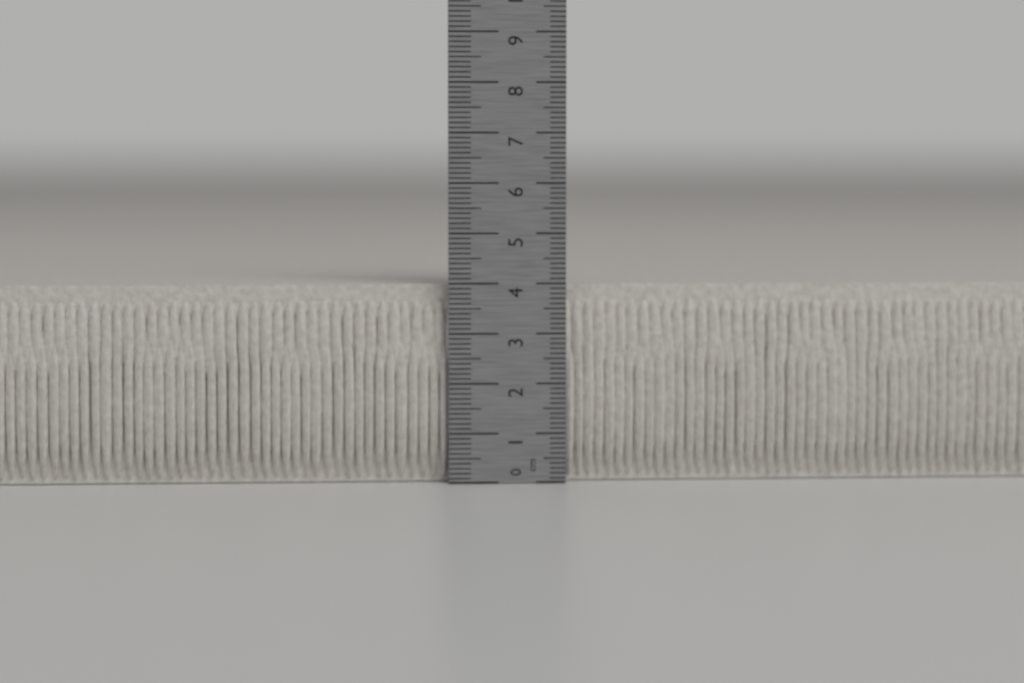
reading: 4.0 cm
